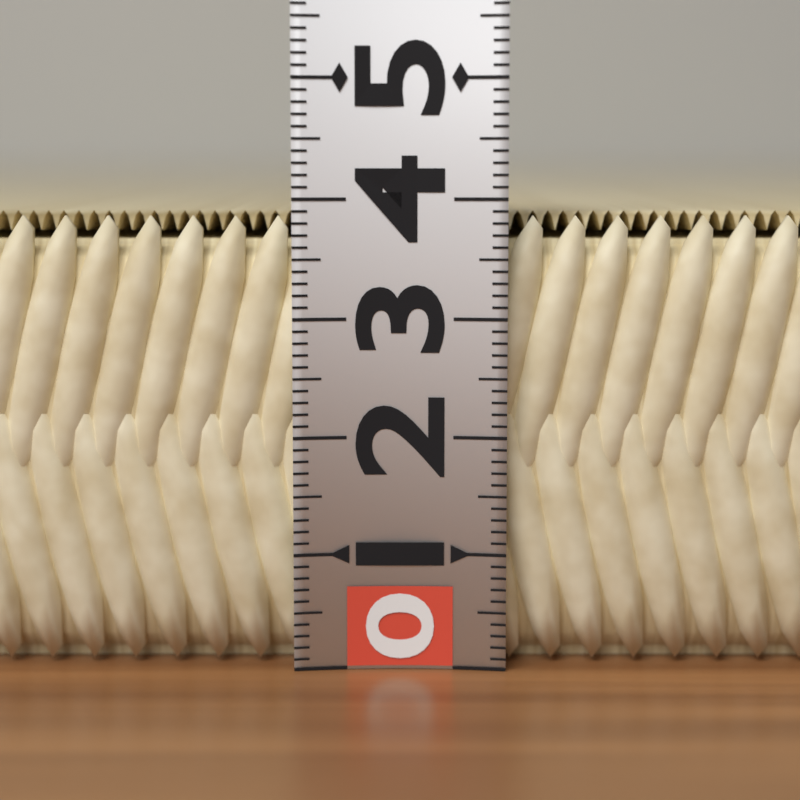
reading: 3.9 (no unit)
